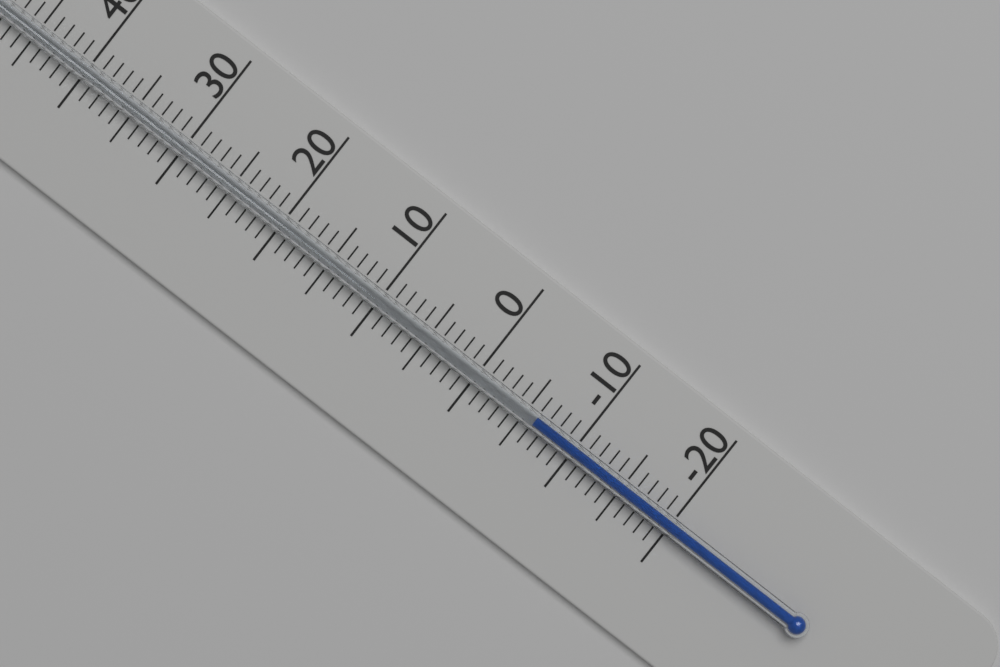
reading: -6 °C
